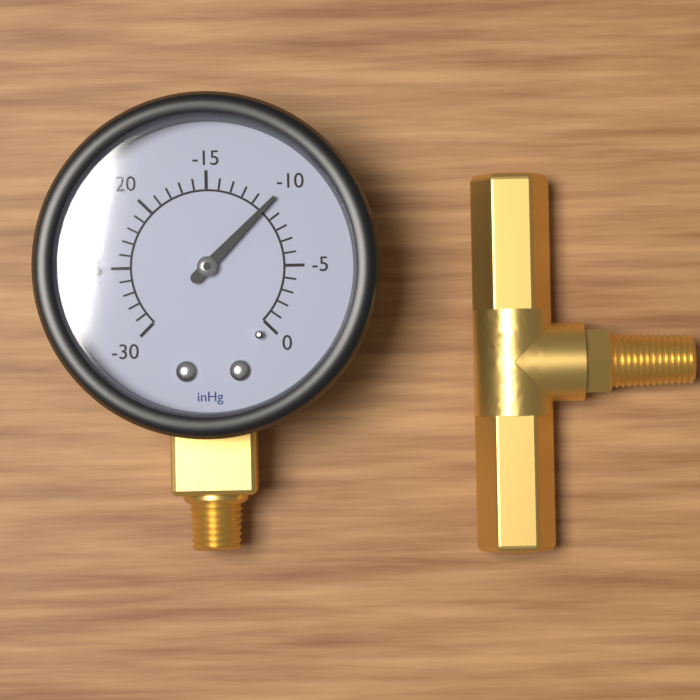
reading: -10 inHg
